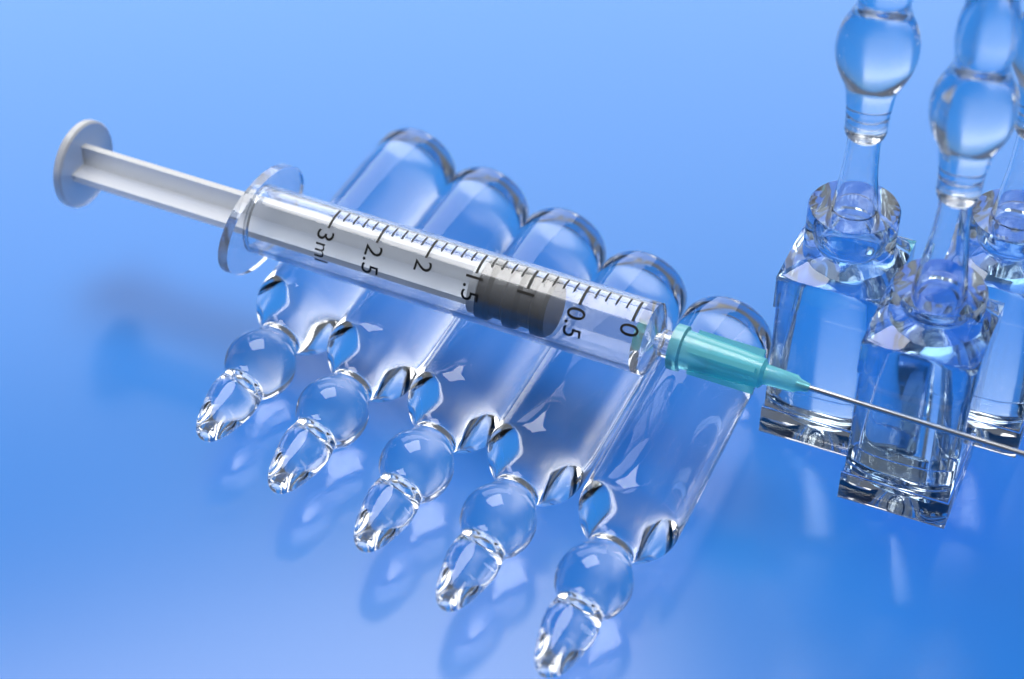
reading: 0.8 ml
